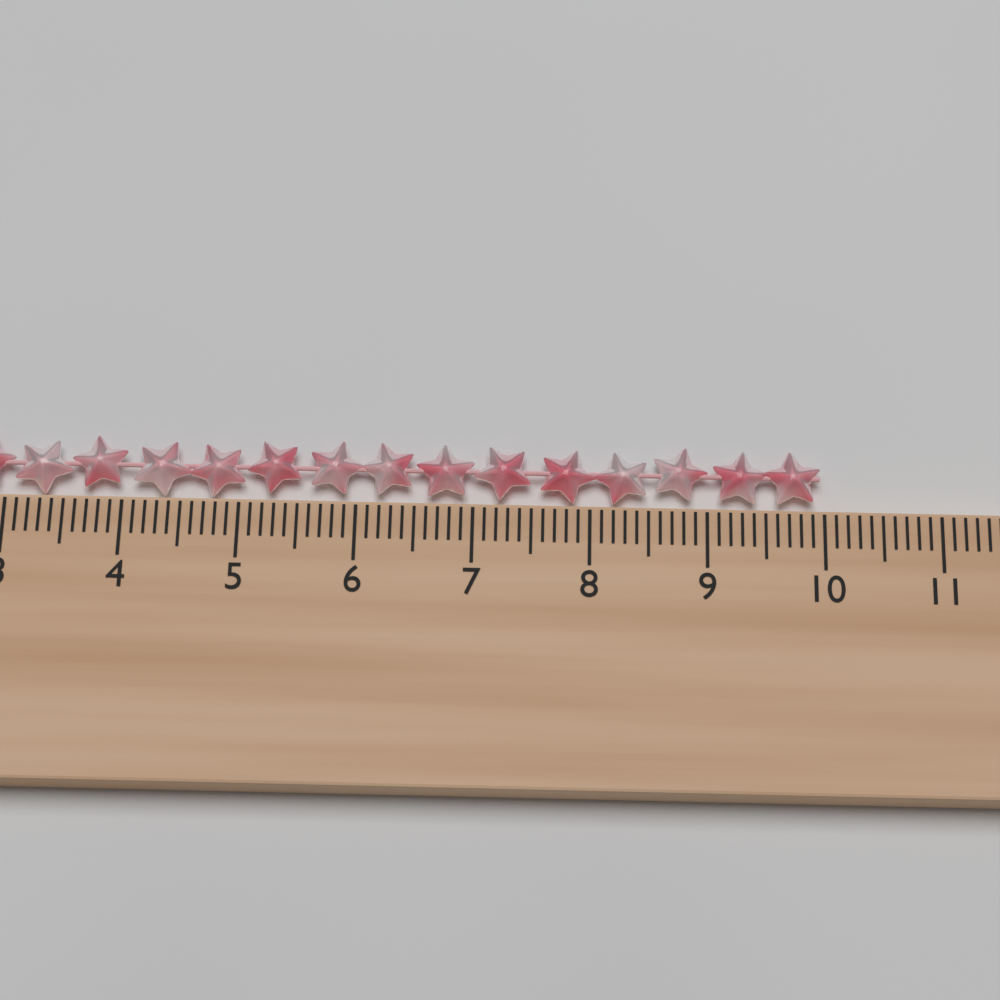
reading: 10.0 cm
